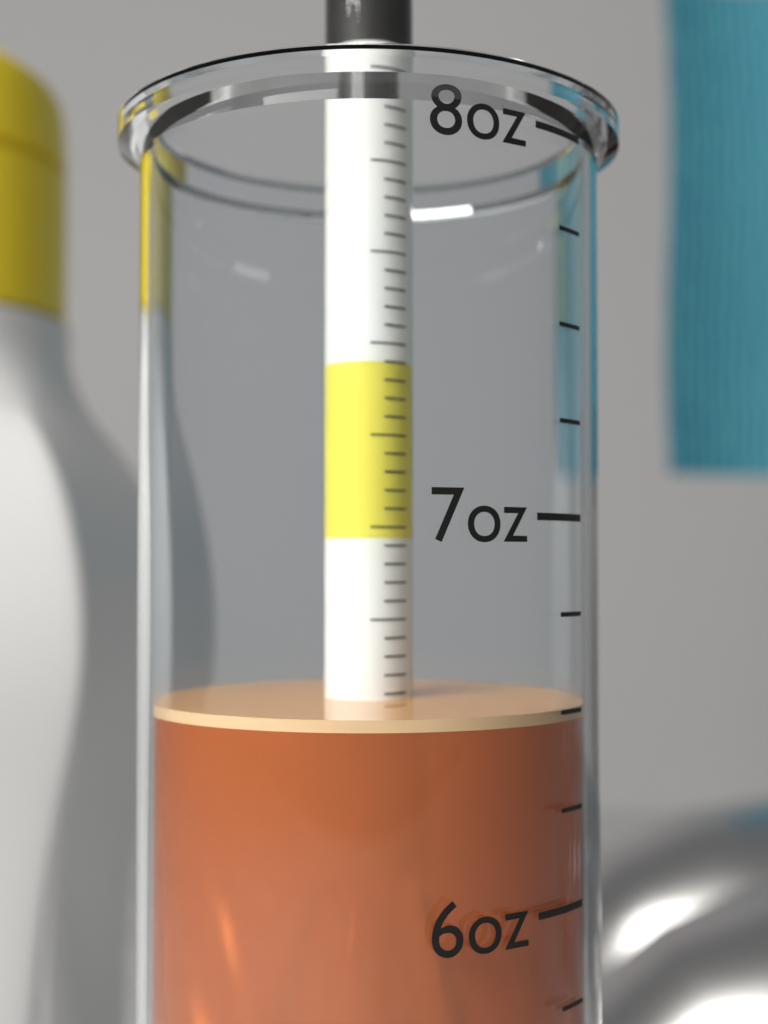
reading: 6.50 oz
